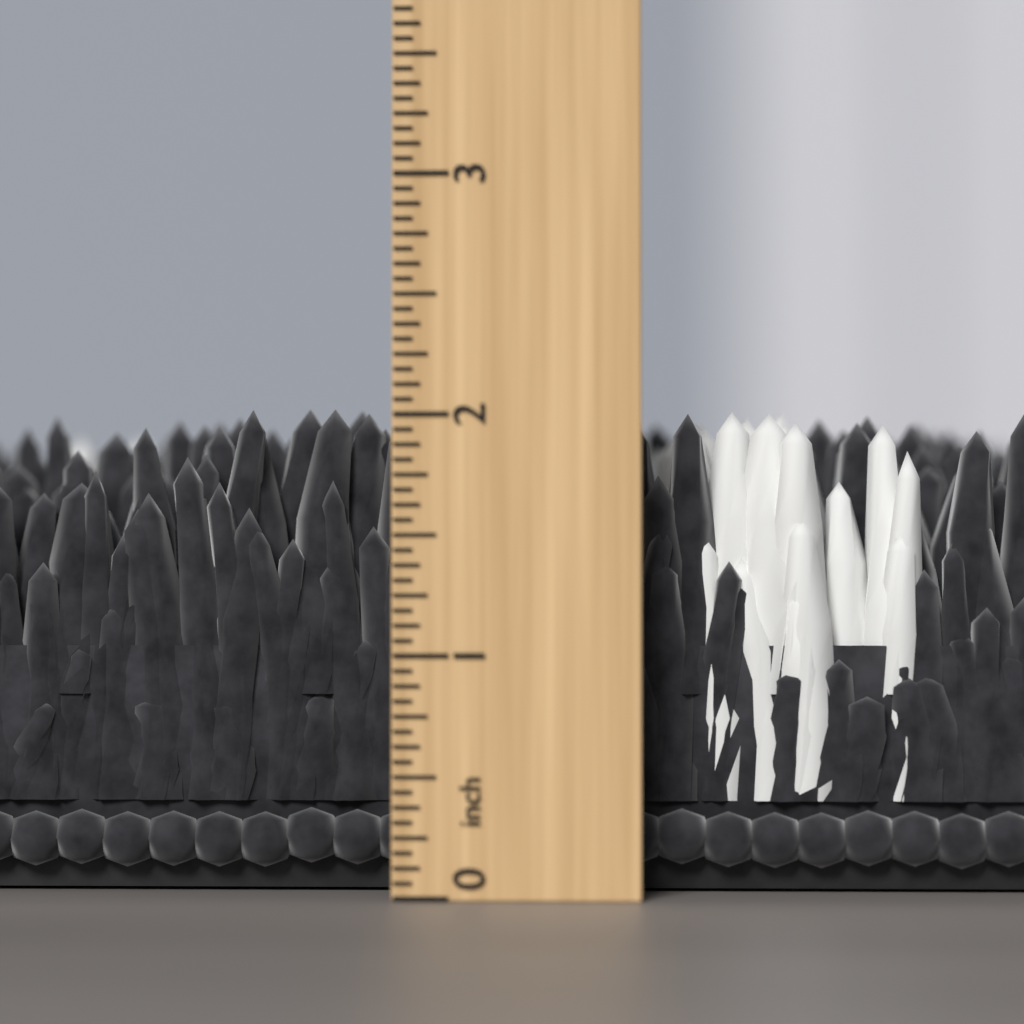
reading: 2.0625 inch
